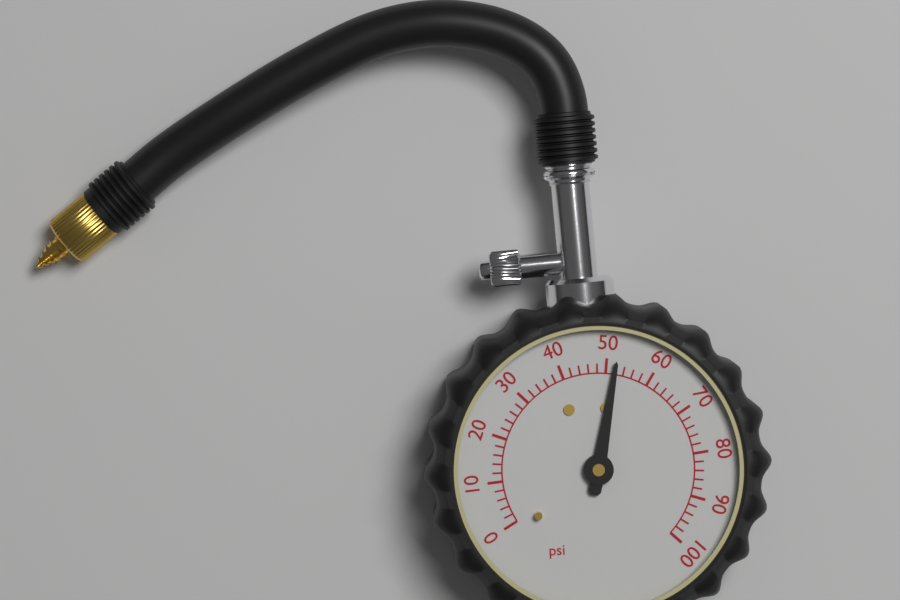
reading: 52 psi
